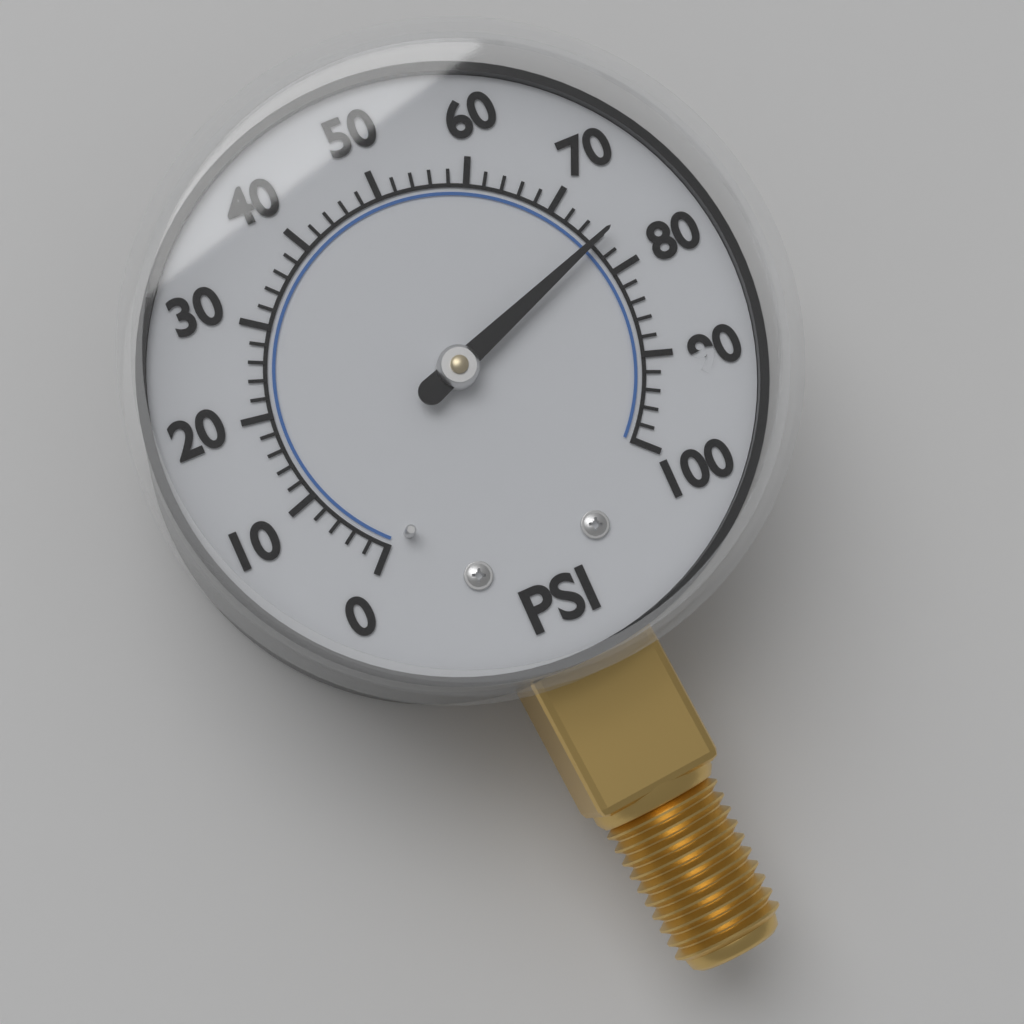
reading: 76 psi
